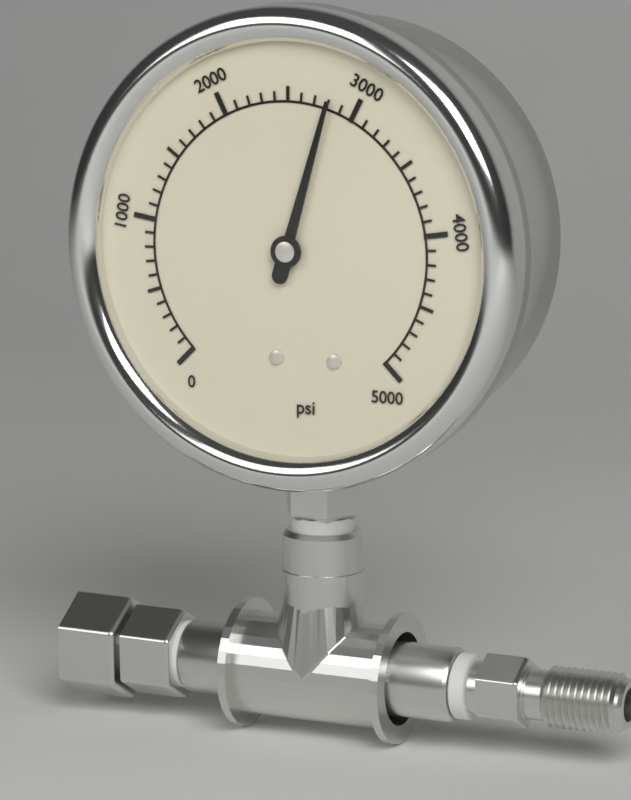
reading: 2800 psi
